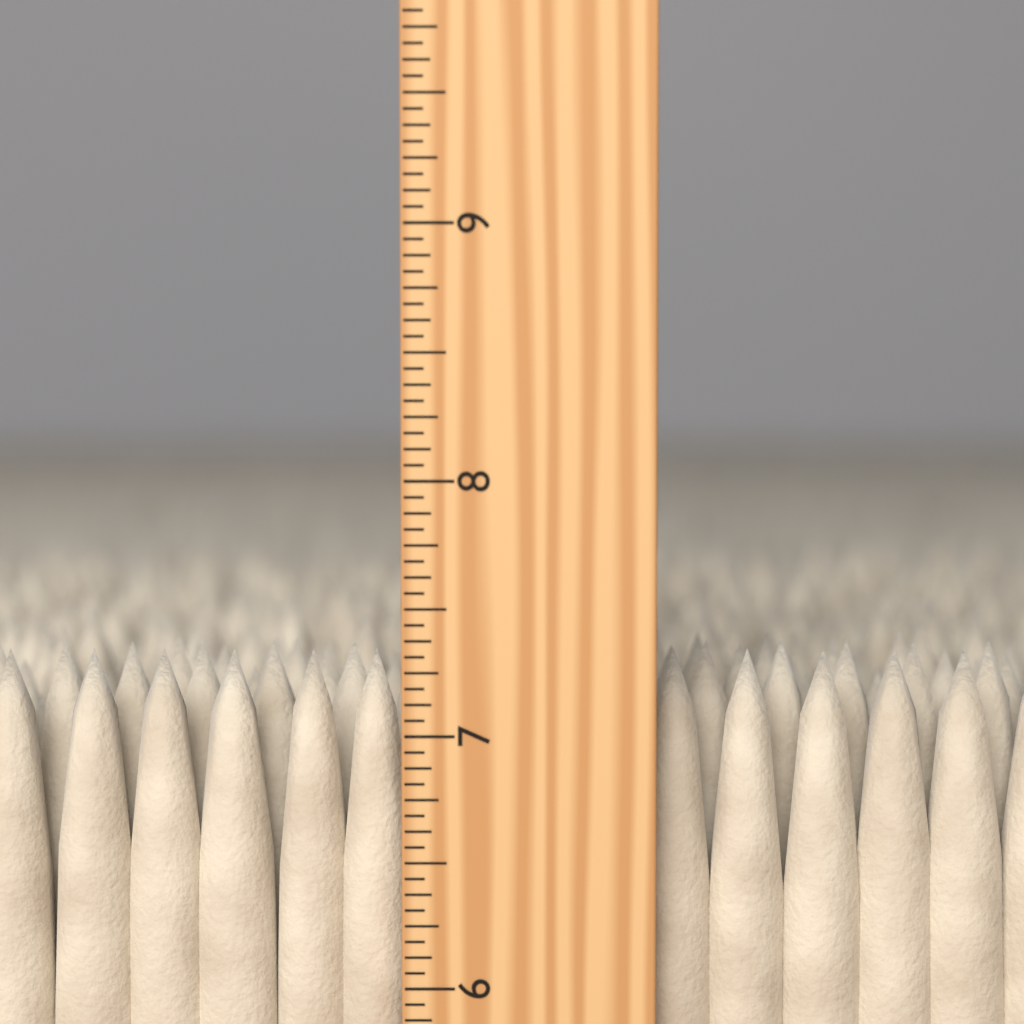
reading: 7.3125 inch
